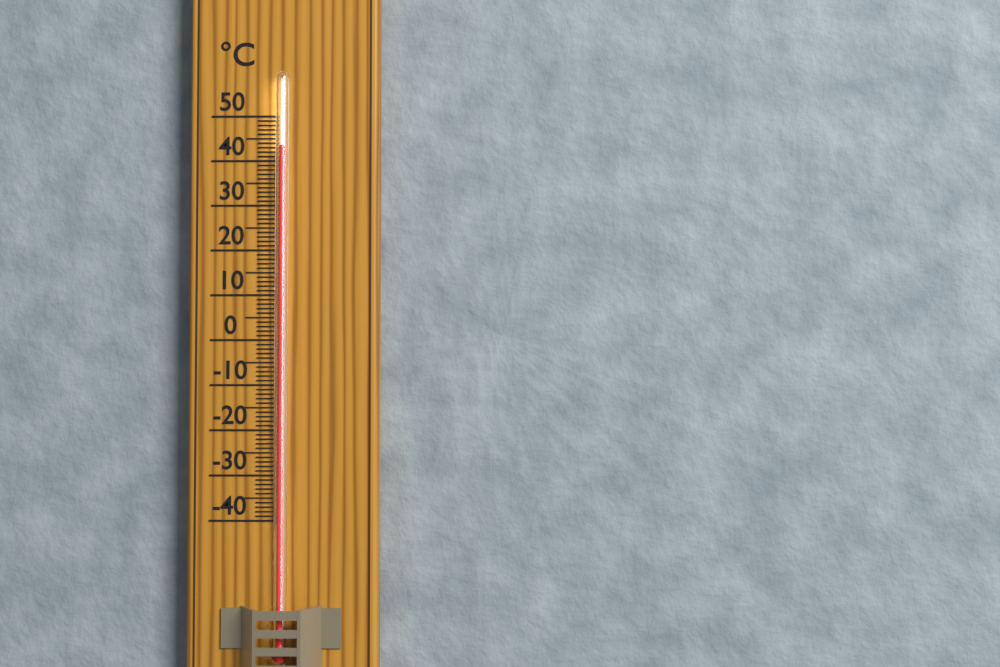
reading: 43 °C
